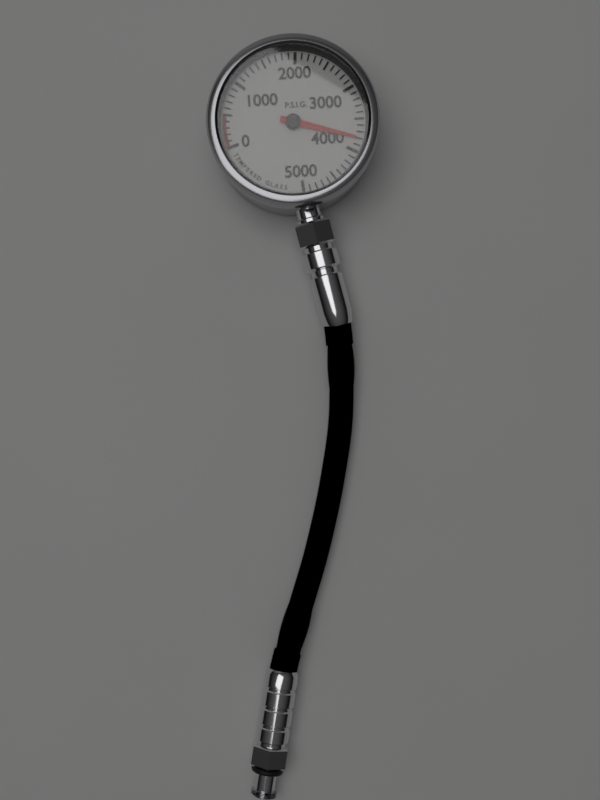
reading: 3800 psig
